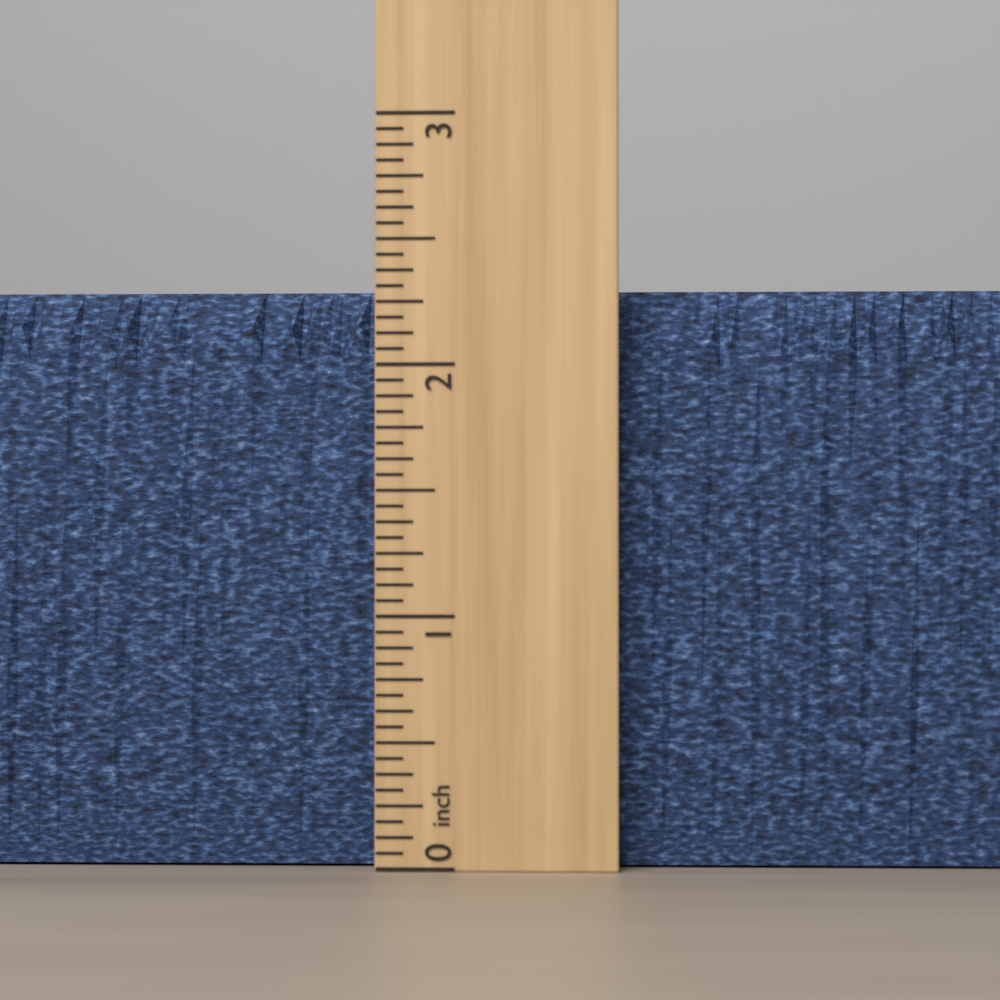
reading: 2.3125 inch
